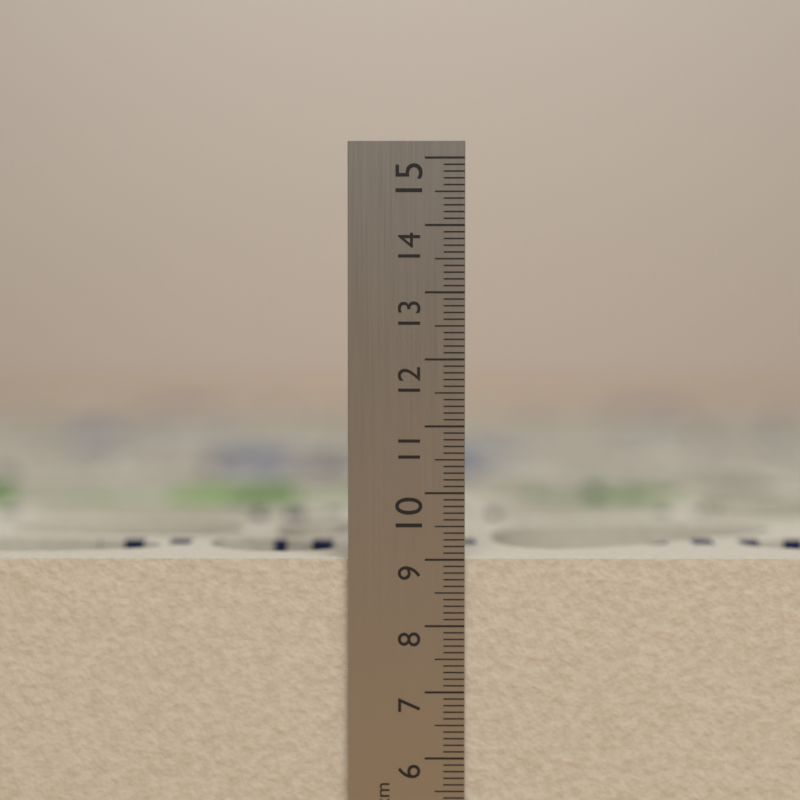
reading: 9.0 cm
